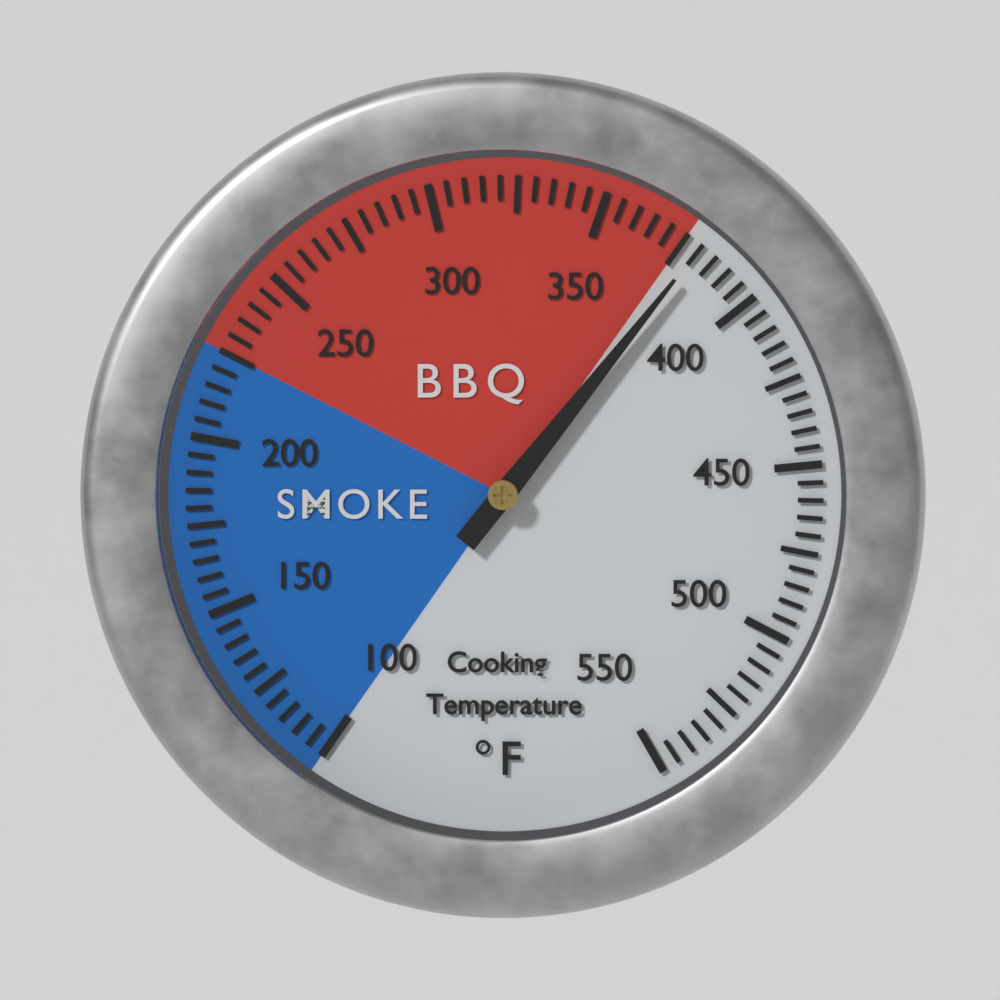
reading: 380 °F
